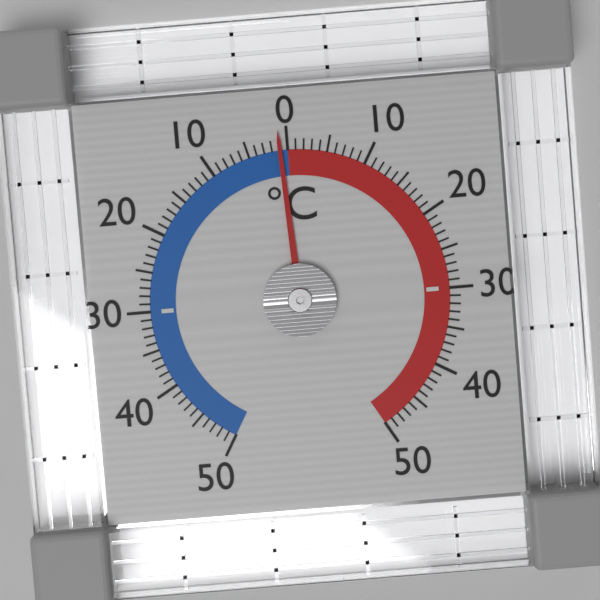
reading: -1 °C
